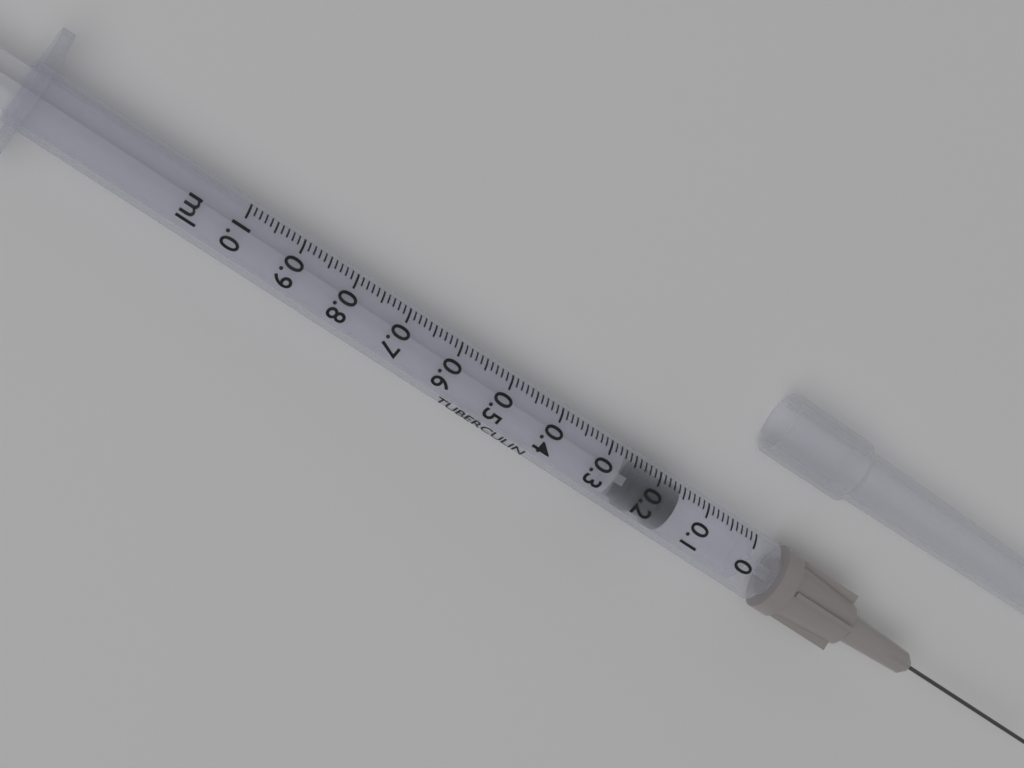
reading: 0.15 ml
